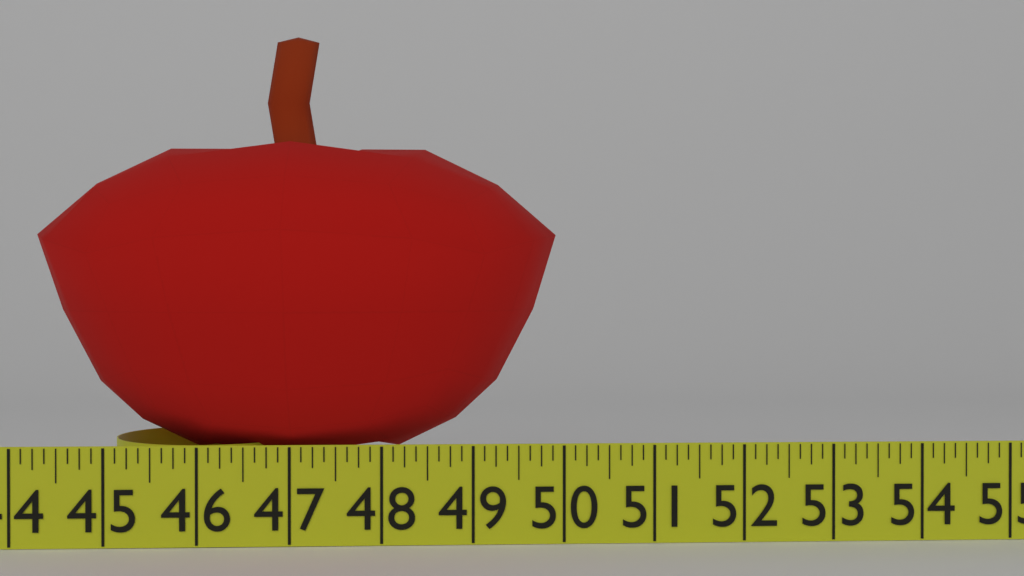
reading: 50.000 in
